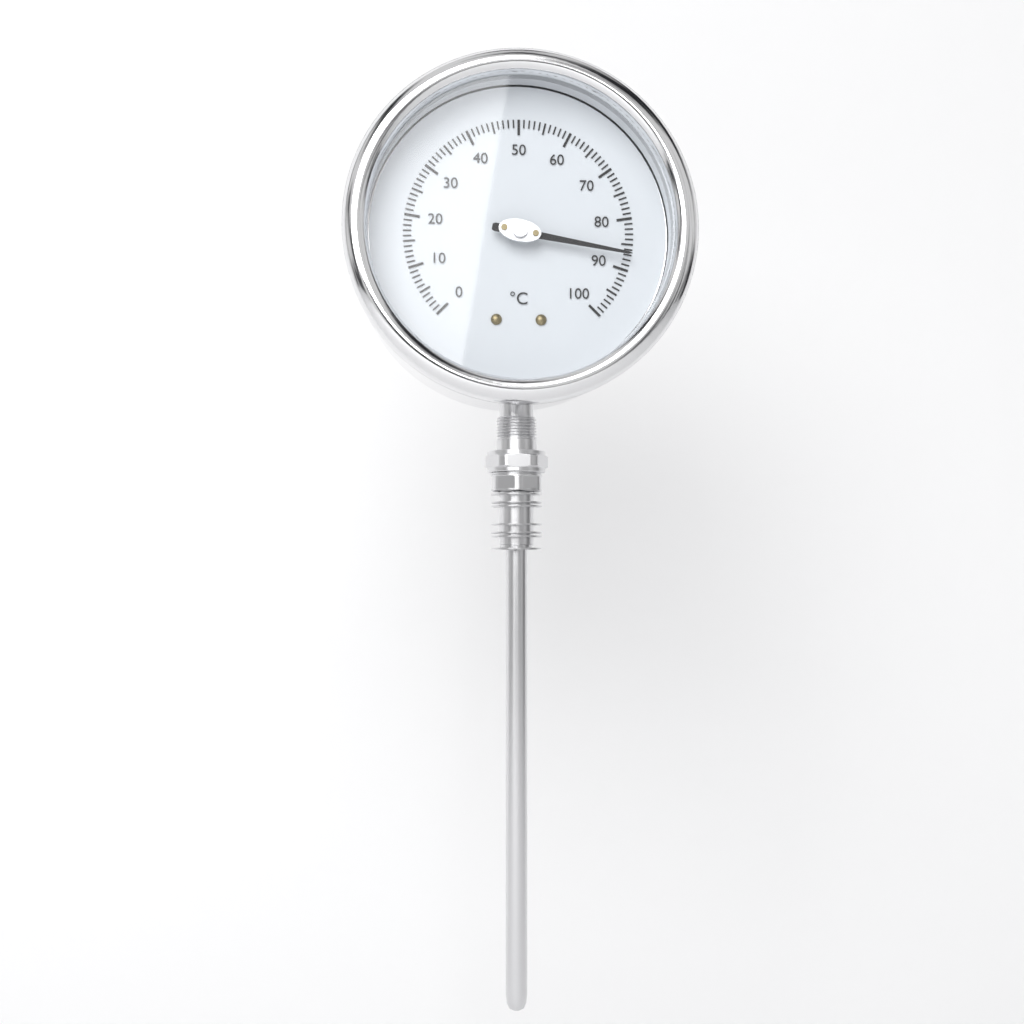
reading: 87 °C
